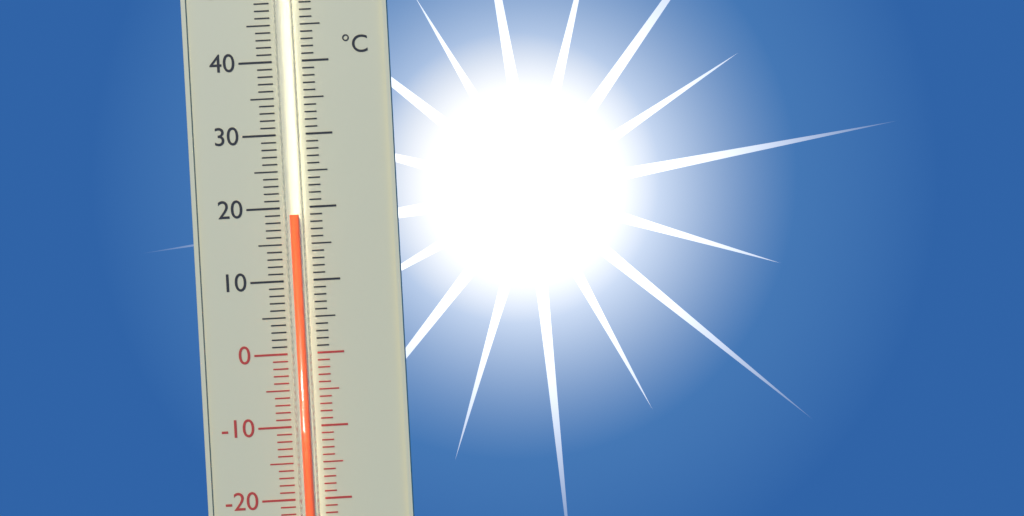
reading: 19 °C
